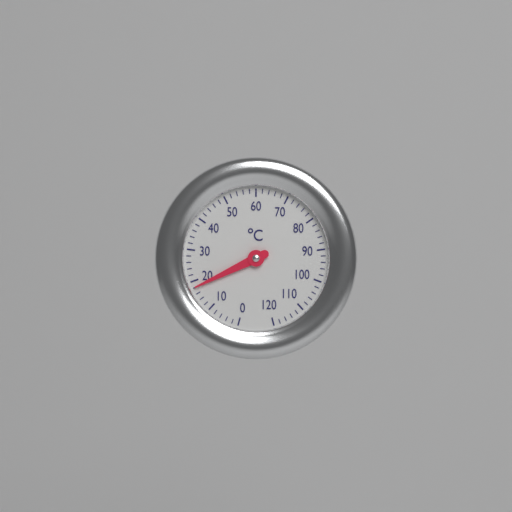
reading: 18 °C
